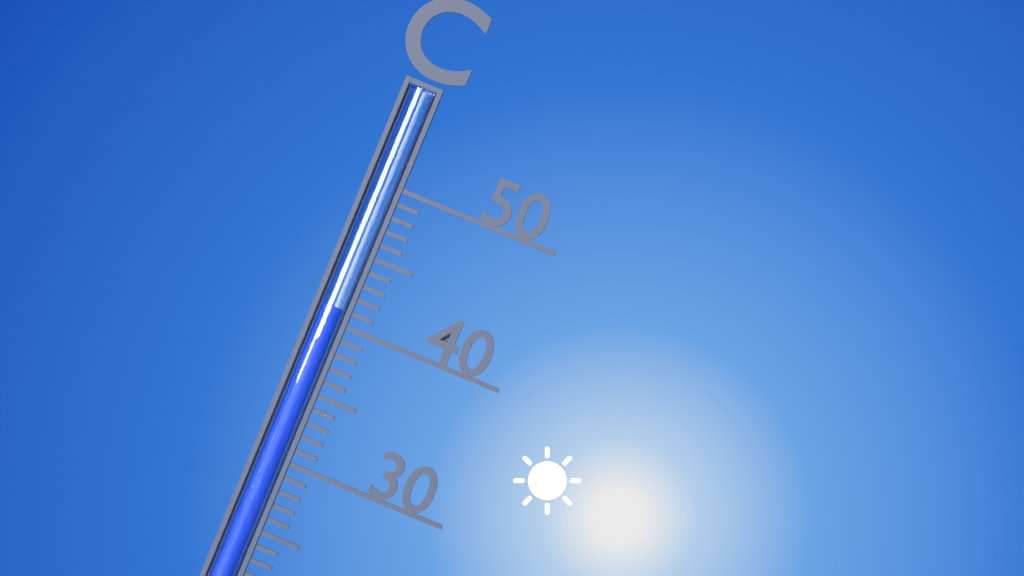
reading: 41 °C
